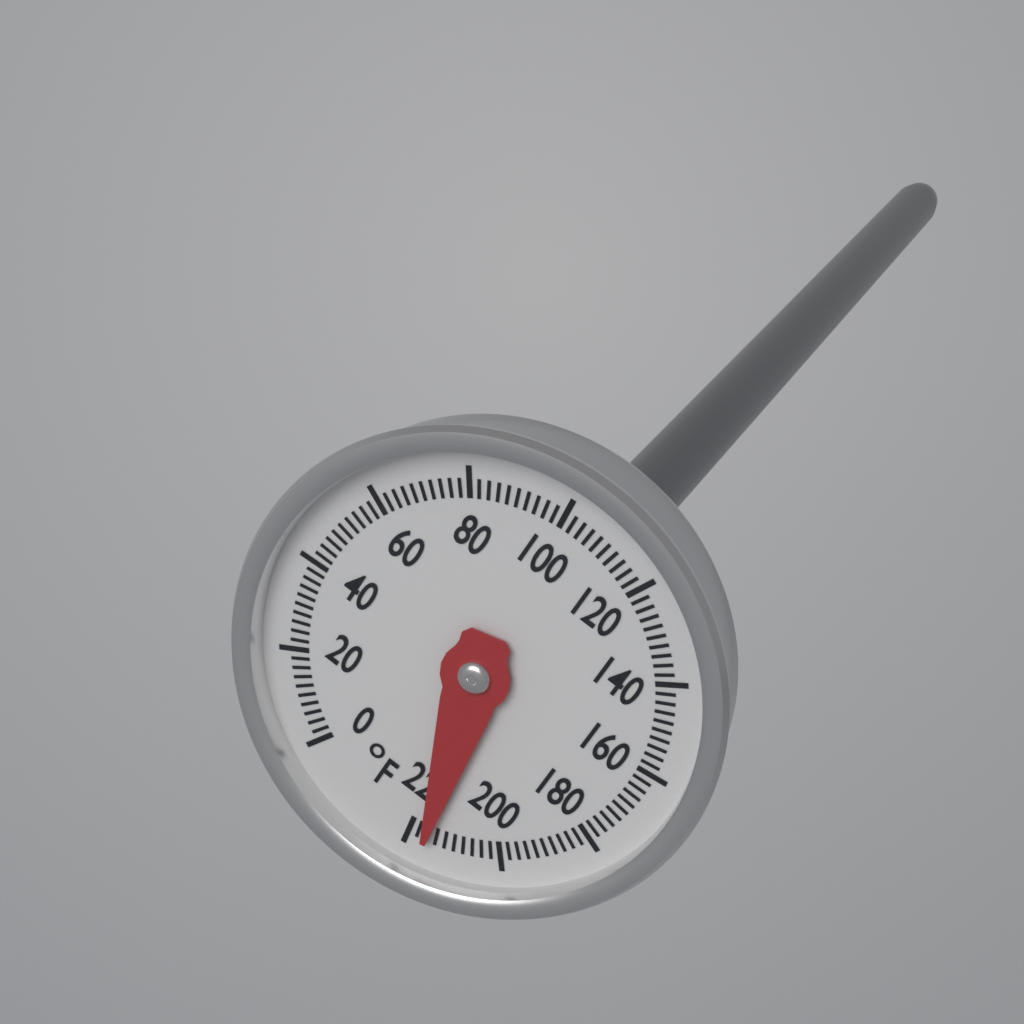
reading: 216 °F
